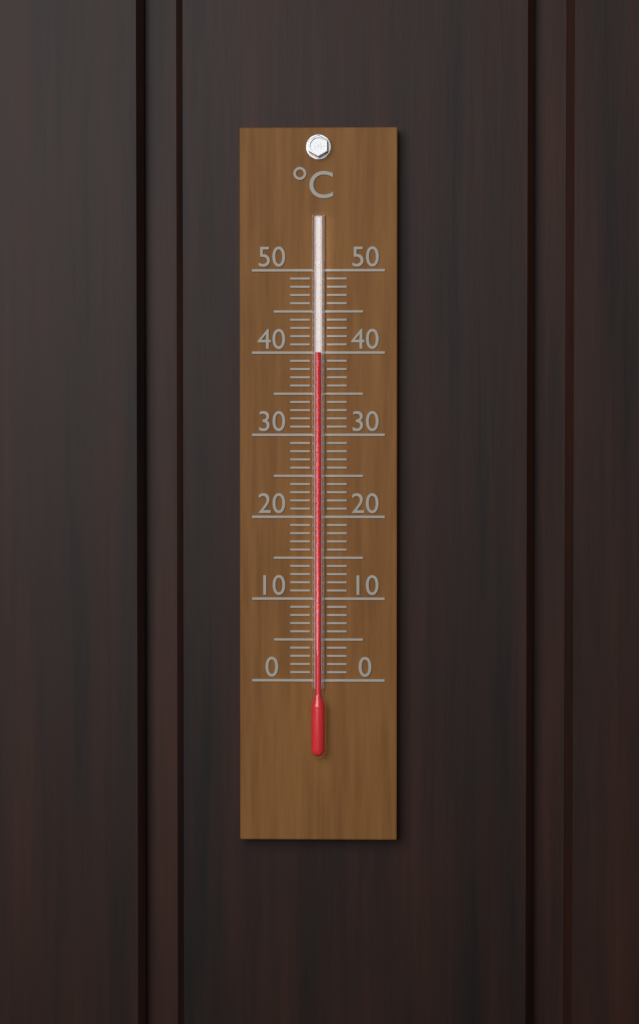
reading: 40 °C
